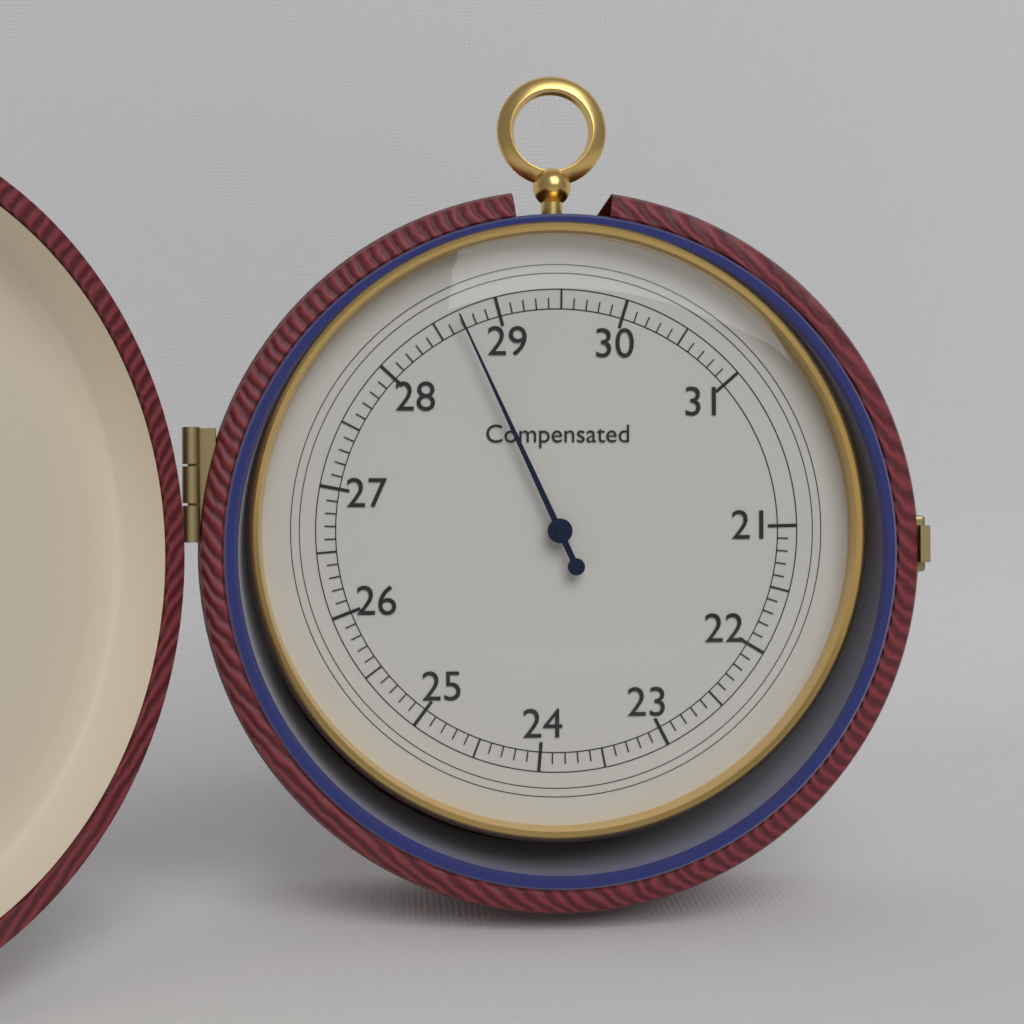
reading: 28.7 (no unit)
